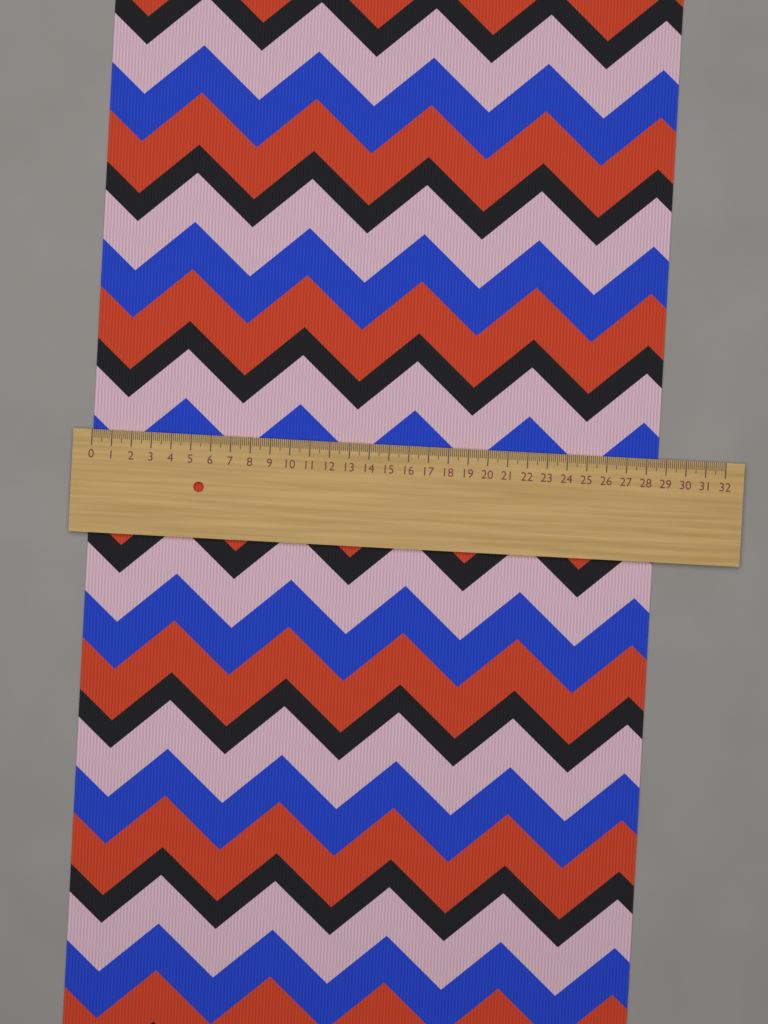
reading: 28.6 (no unit)
